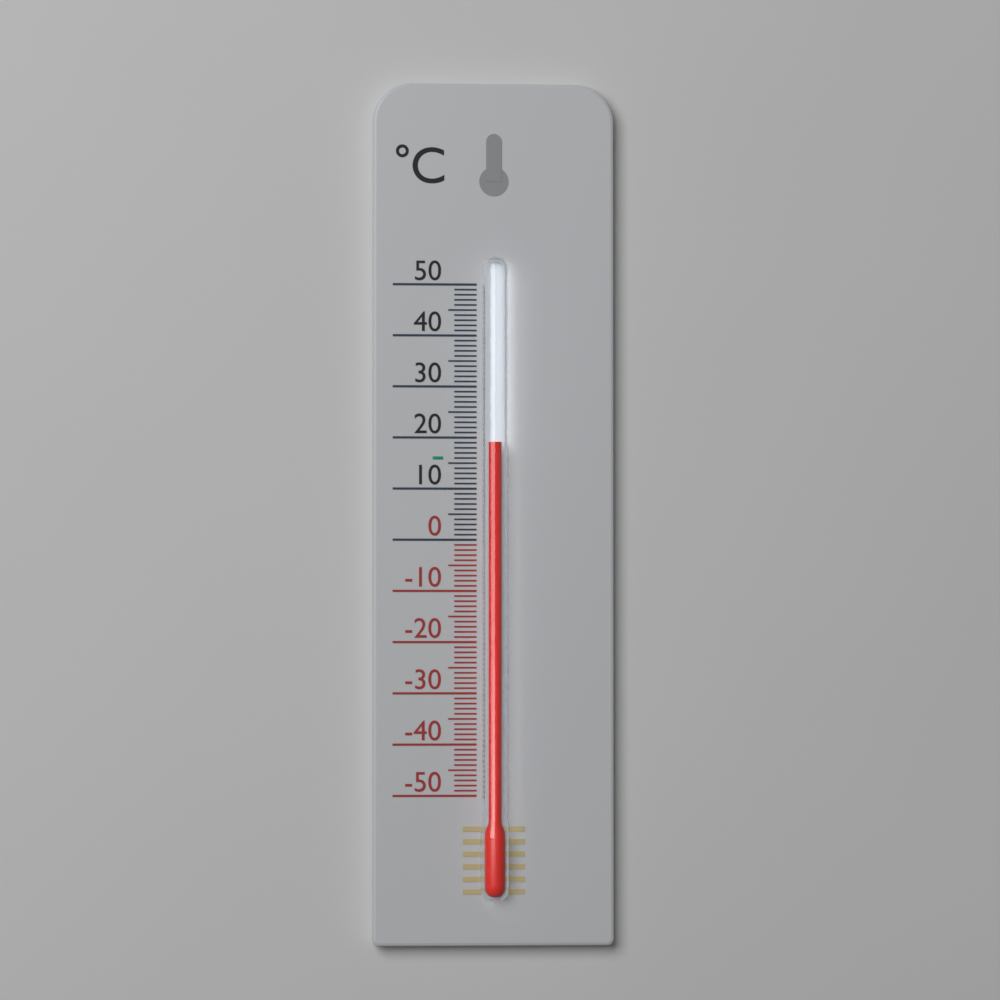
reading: 19 °C
